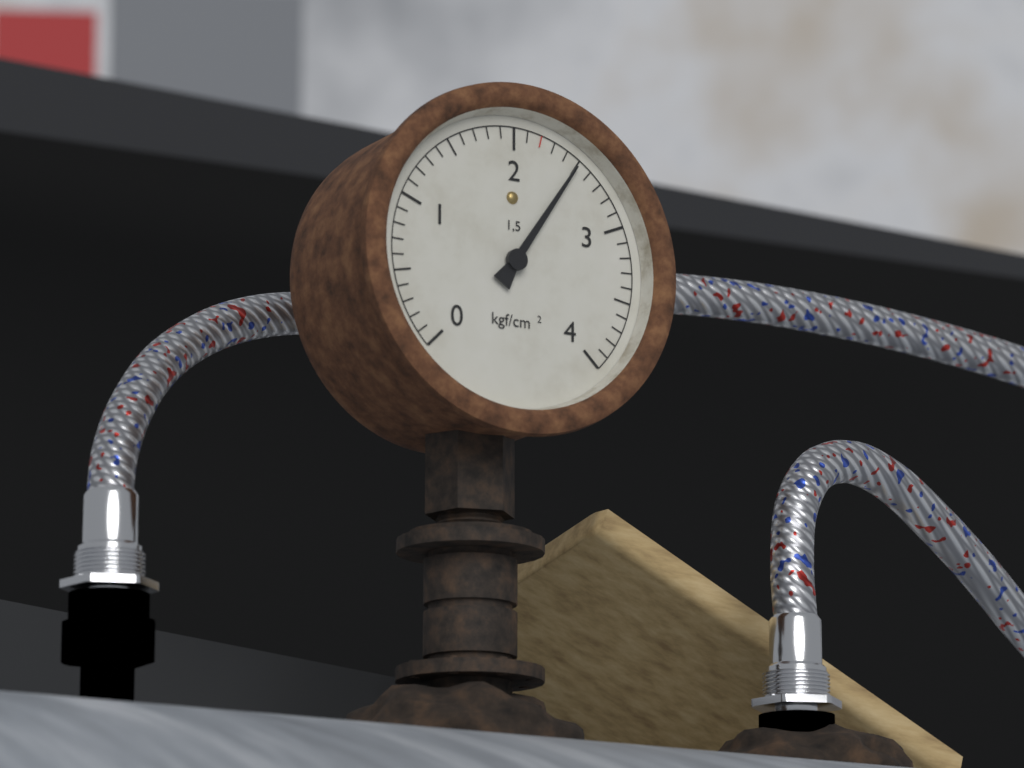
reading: 2.5 kgf/cm²
